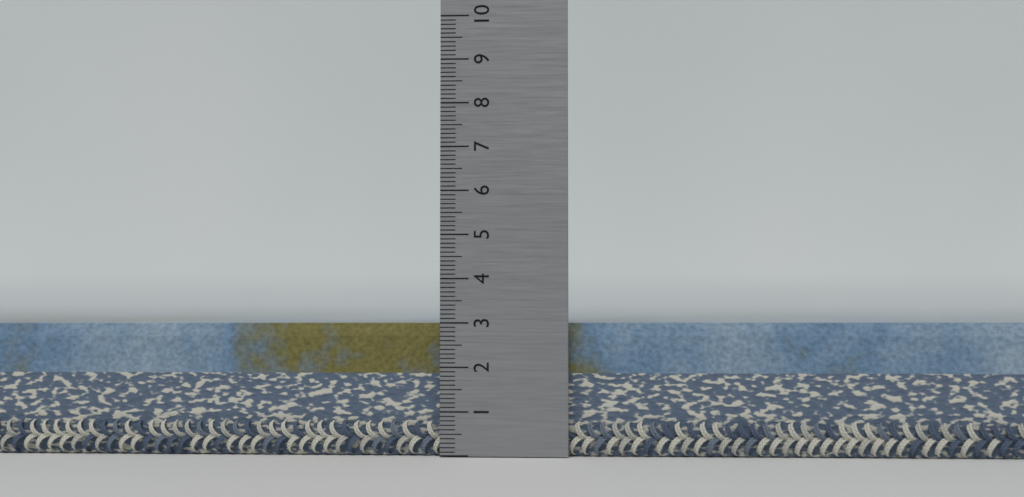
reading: 3.0 (no unit)
